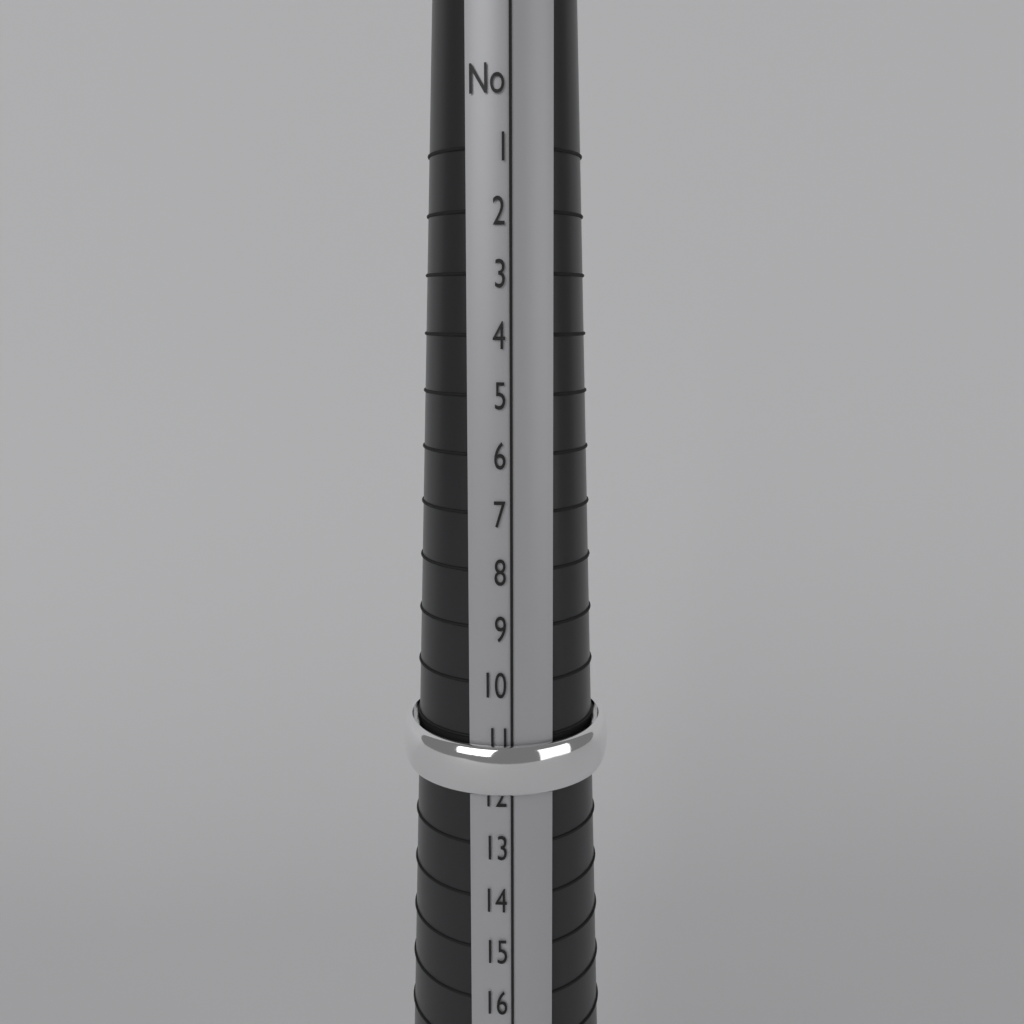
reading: 12 (no unit)
